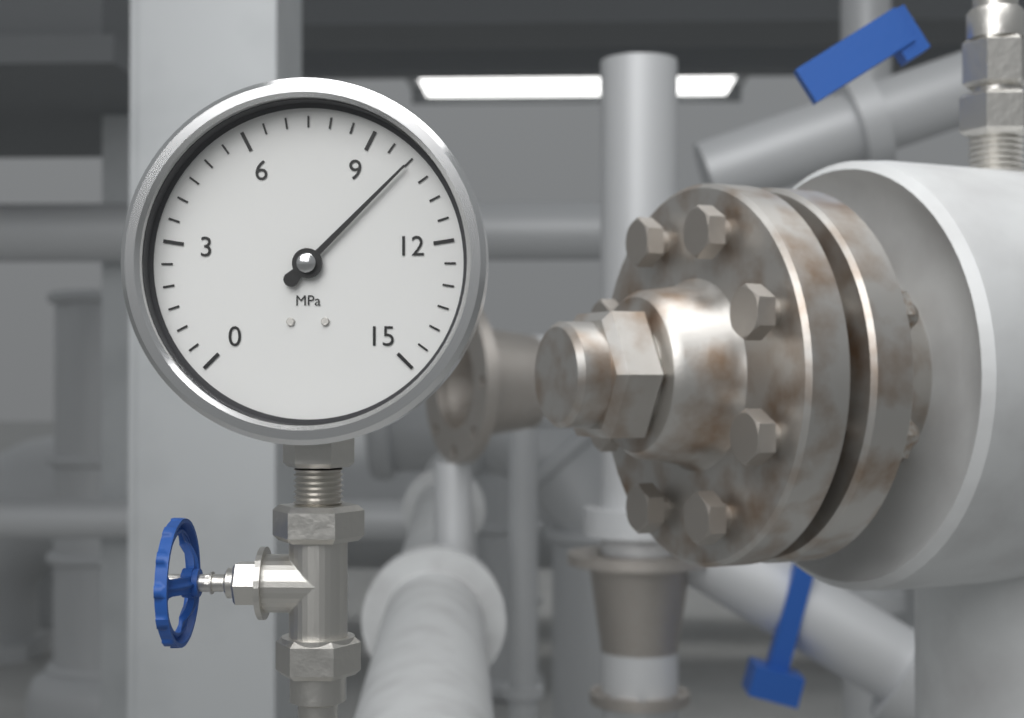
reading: 10.0 MPa
